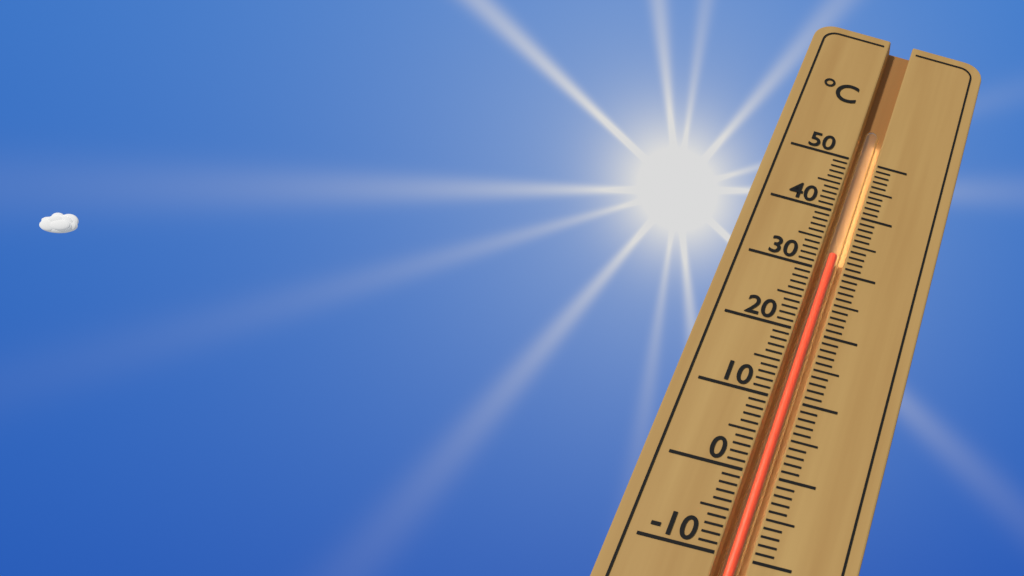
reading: 33 °C
